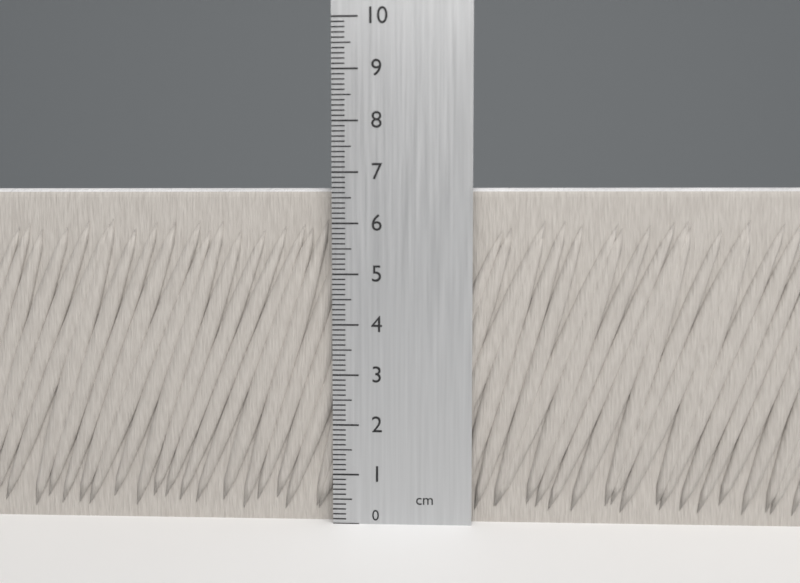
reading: 6.7 cm
